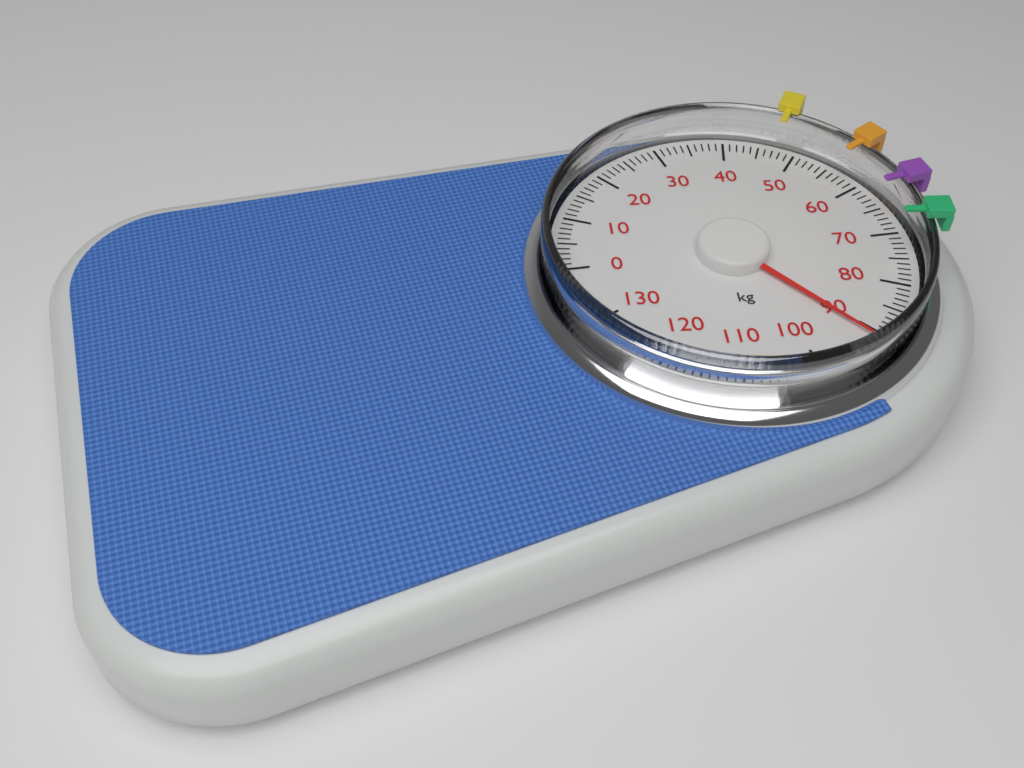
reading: 91 kg
